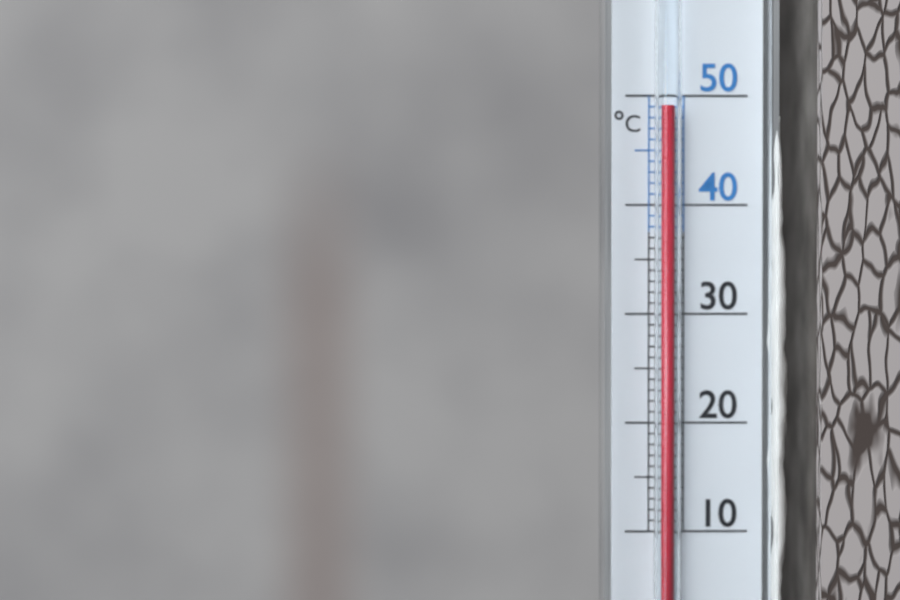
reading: 49 °C
